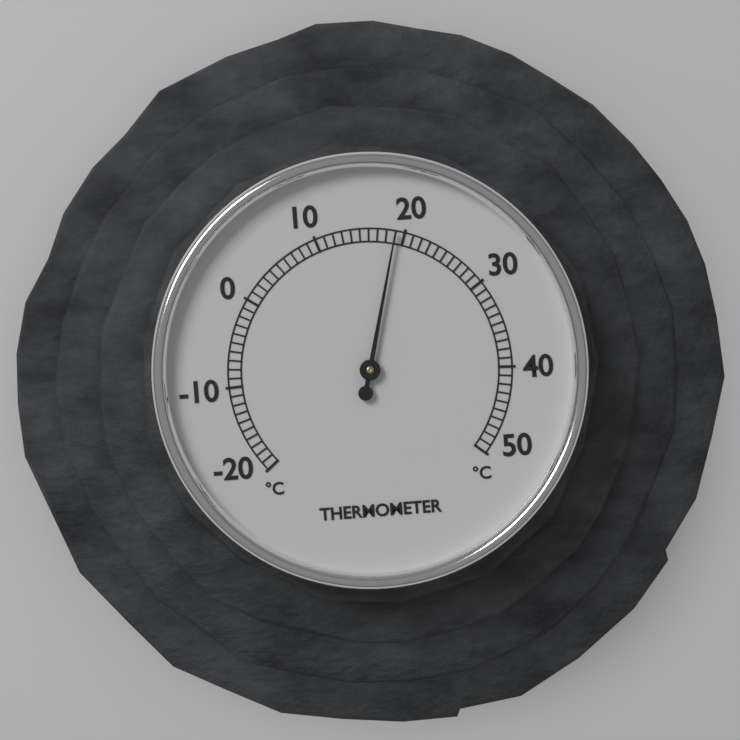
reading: 19 °C
